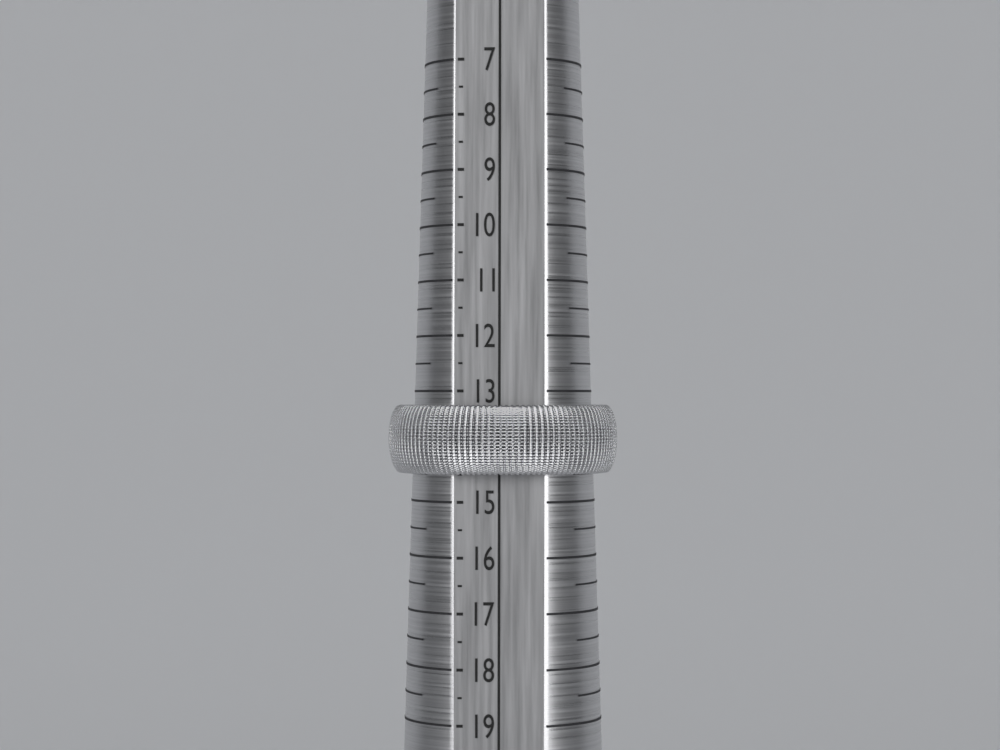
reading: 14.5 (no unit)
